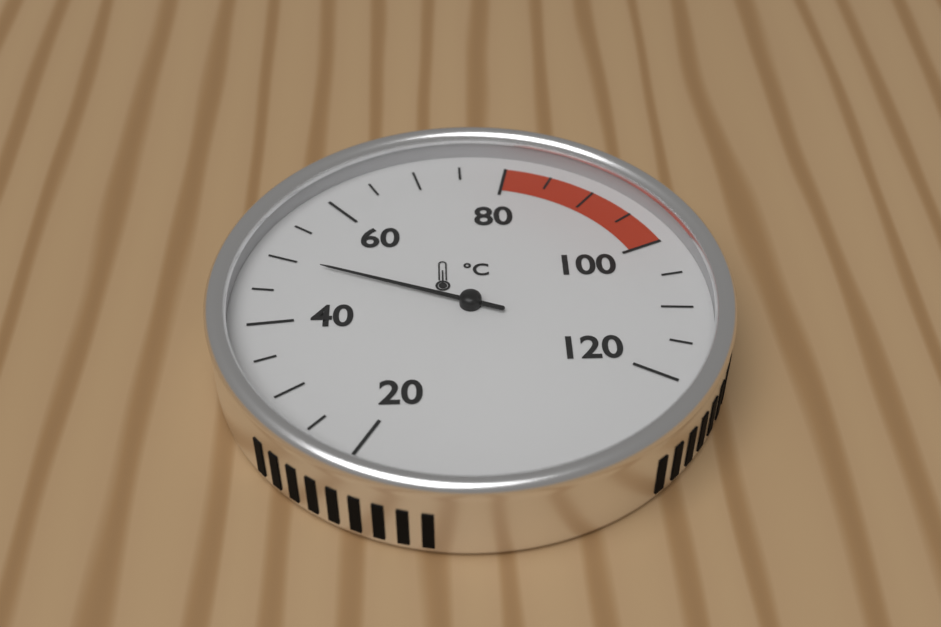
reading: 50 °C
